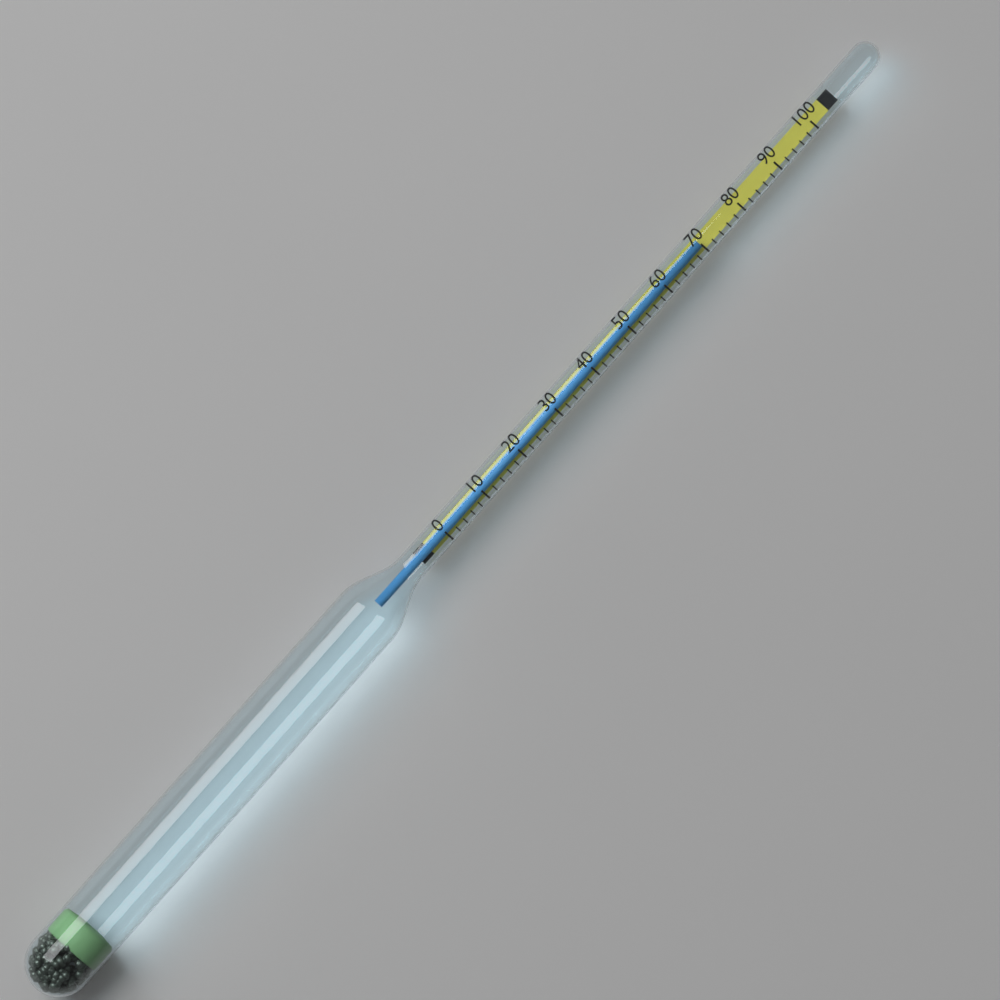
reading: 70 (no unit)
